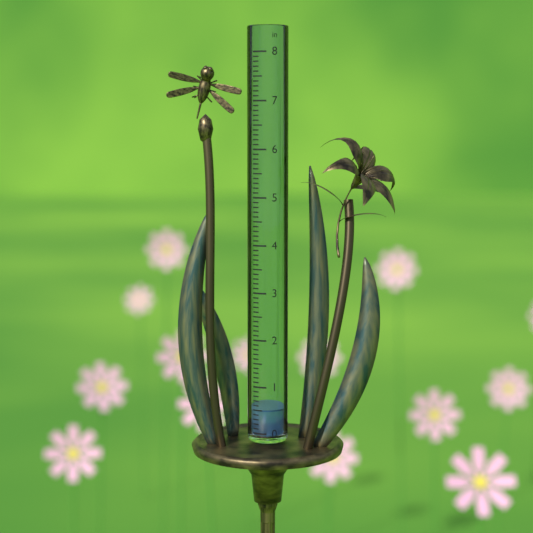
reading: 0.5 in
